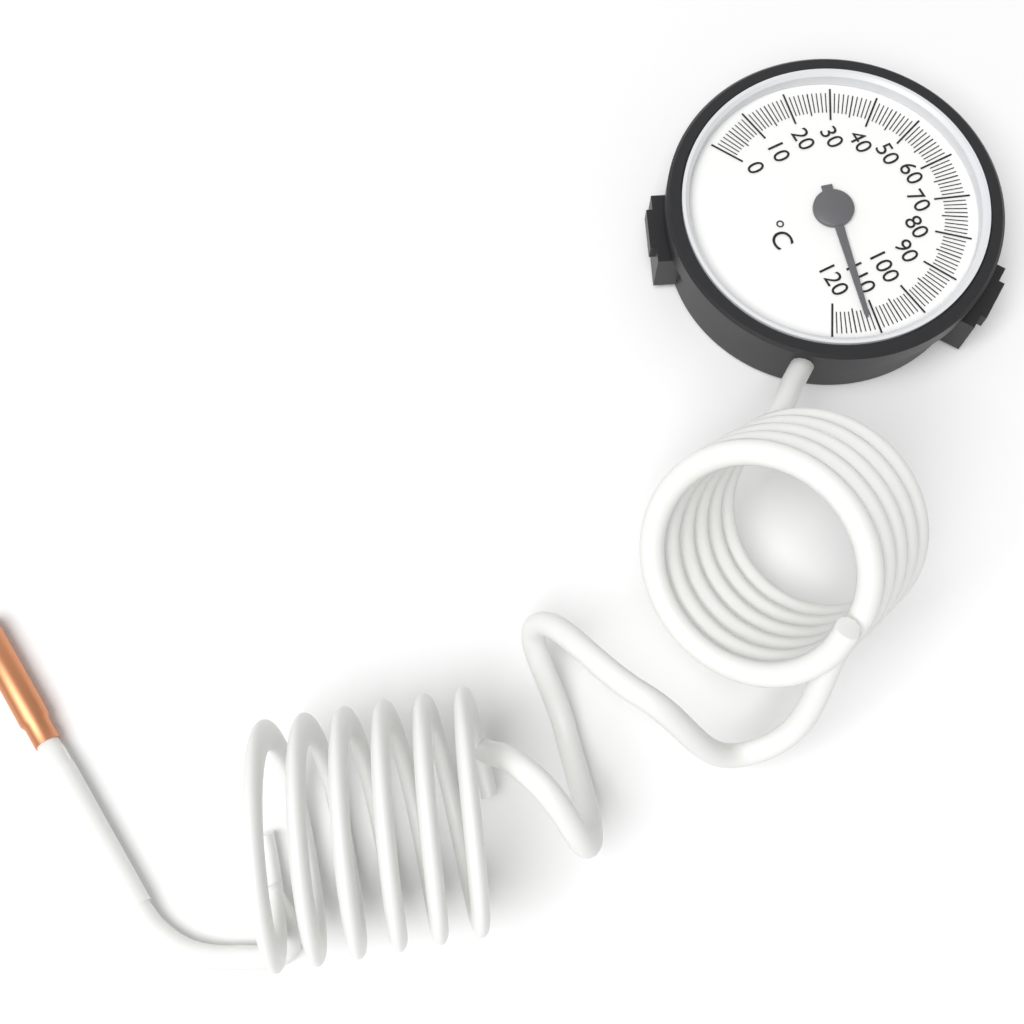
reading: 112 °C
